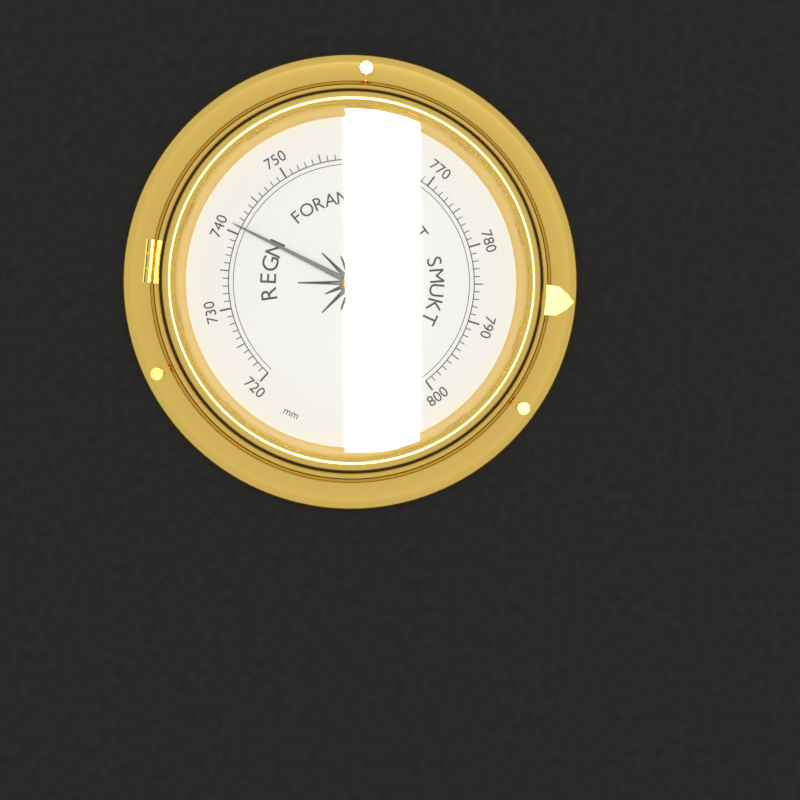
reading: 741 mm
